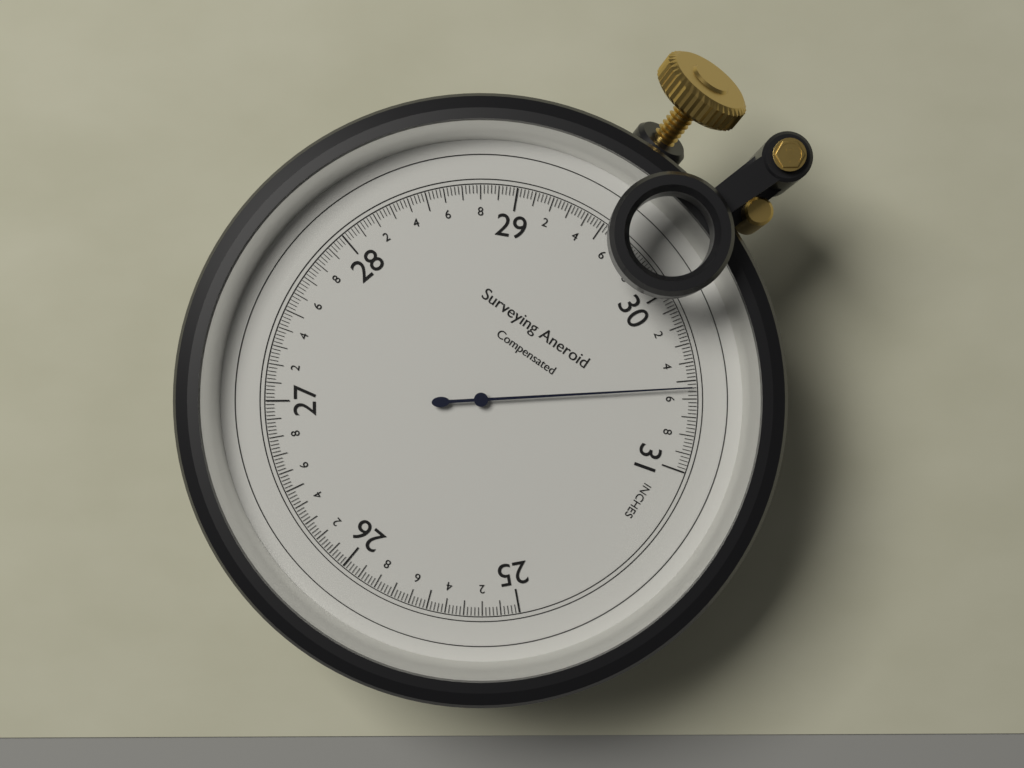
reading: 30.54 inches
